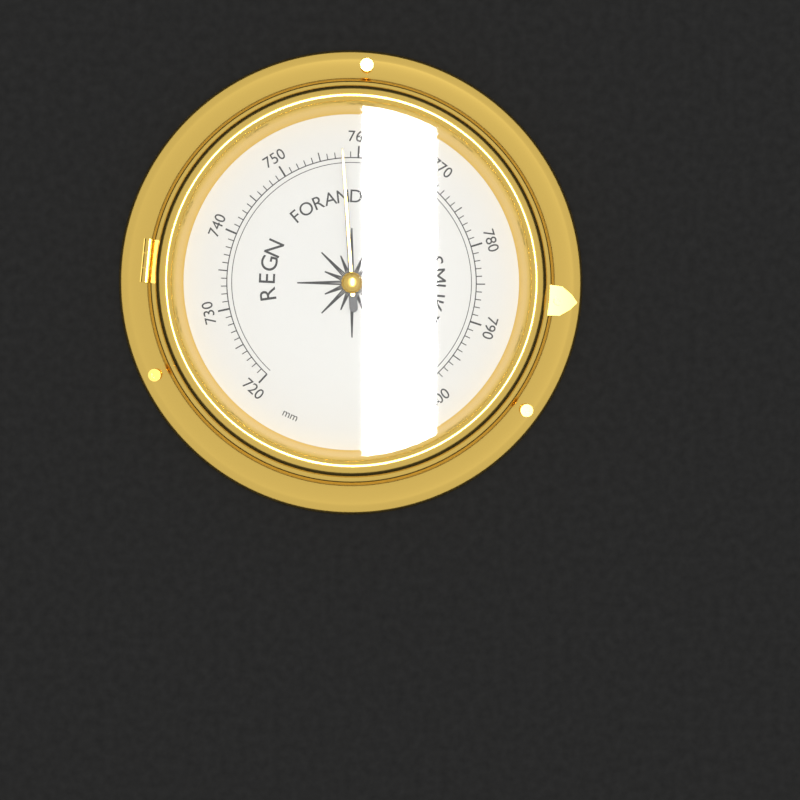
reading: 758 mm
